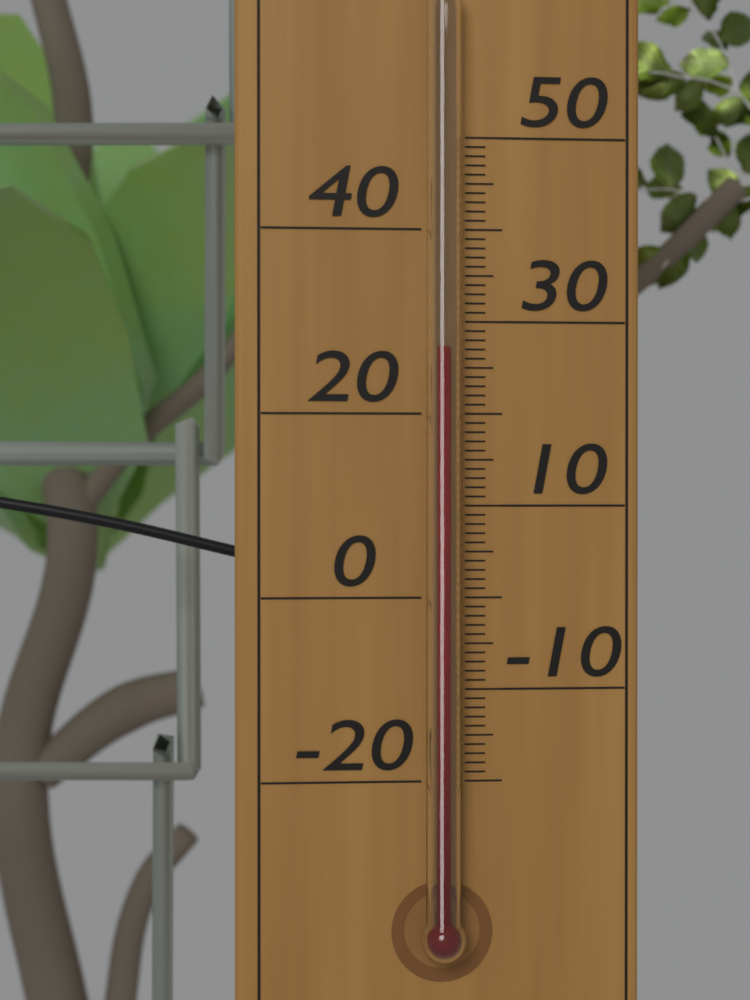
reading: 27 °C
